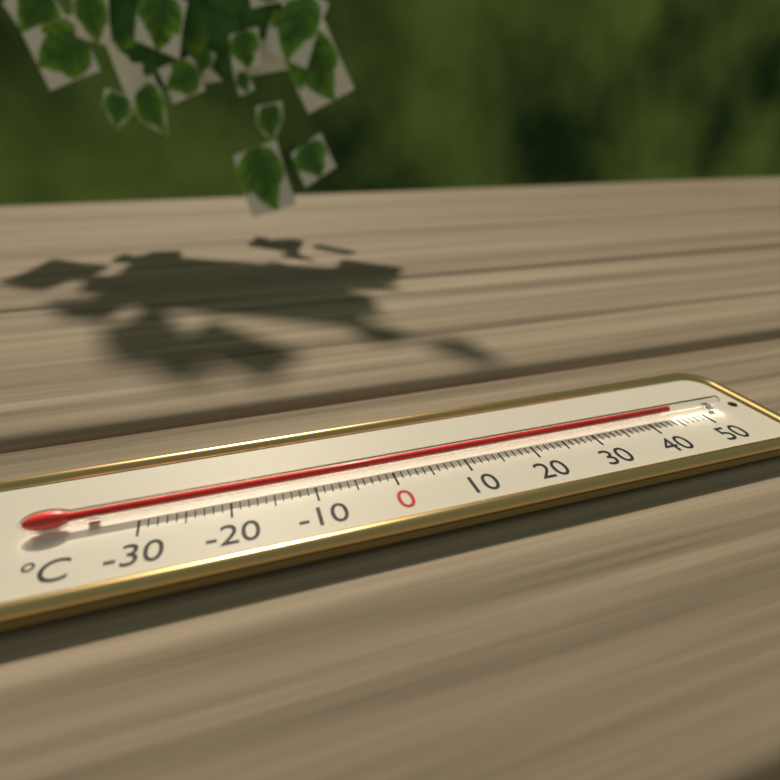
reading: 44 °C
